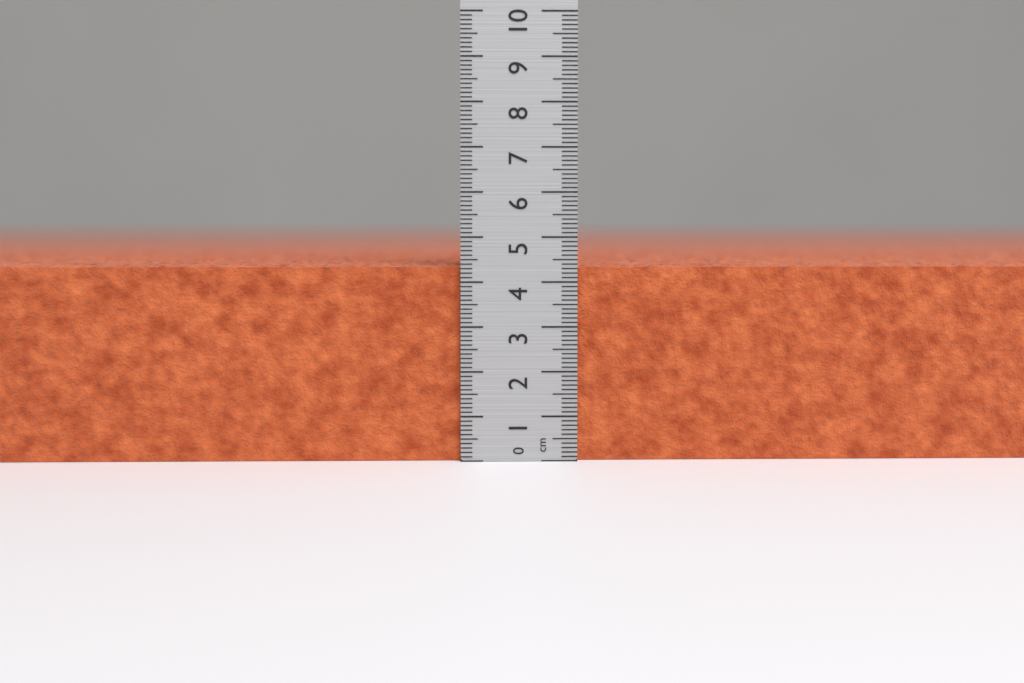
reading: 4.4 cm
